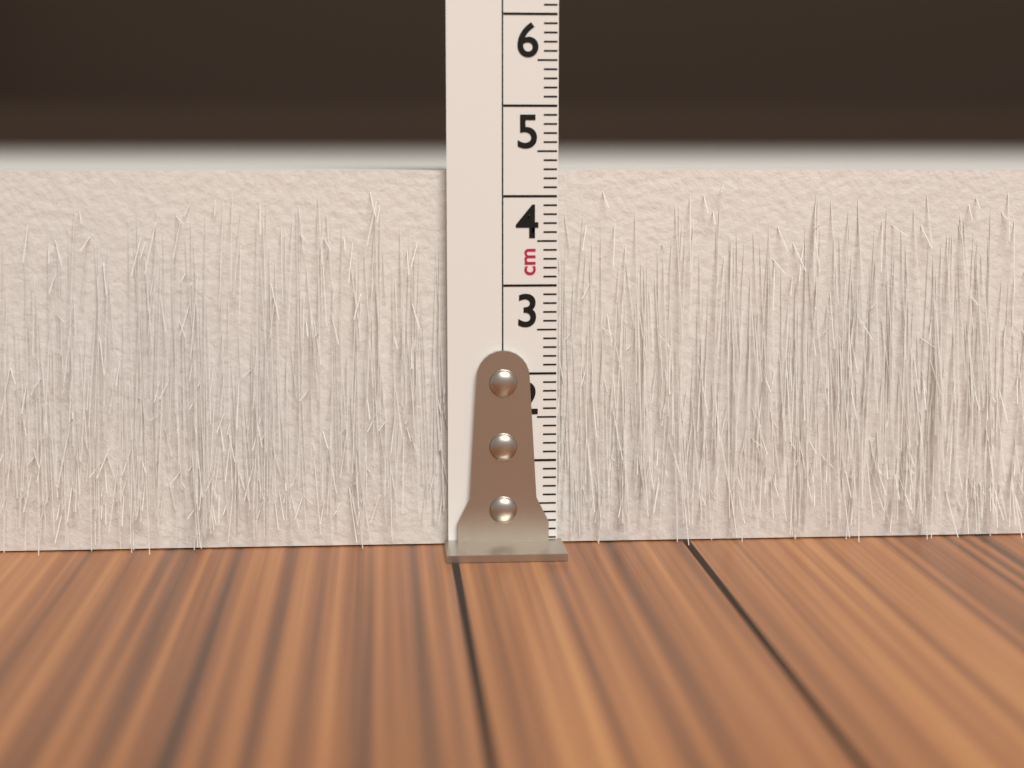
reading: 4.3 cm
